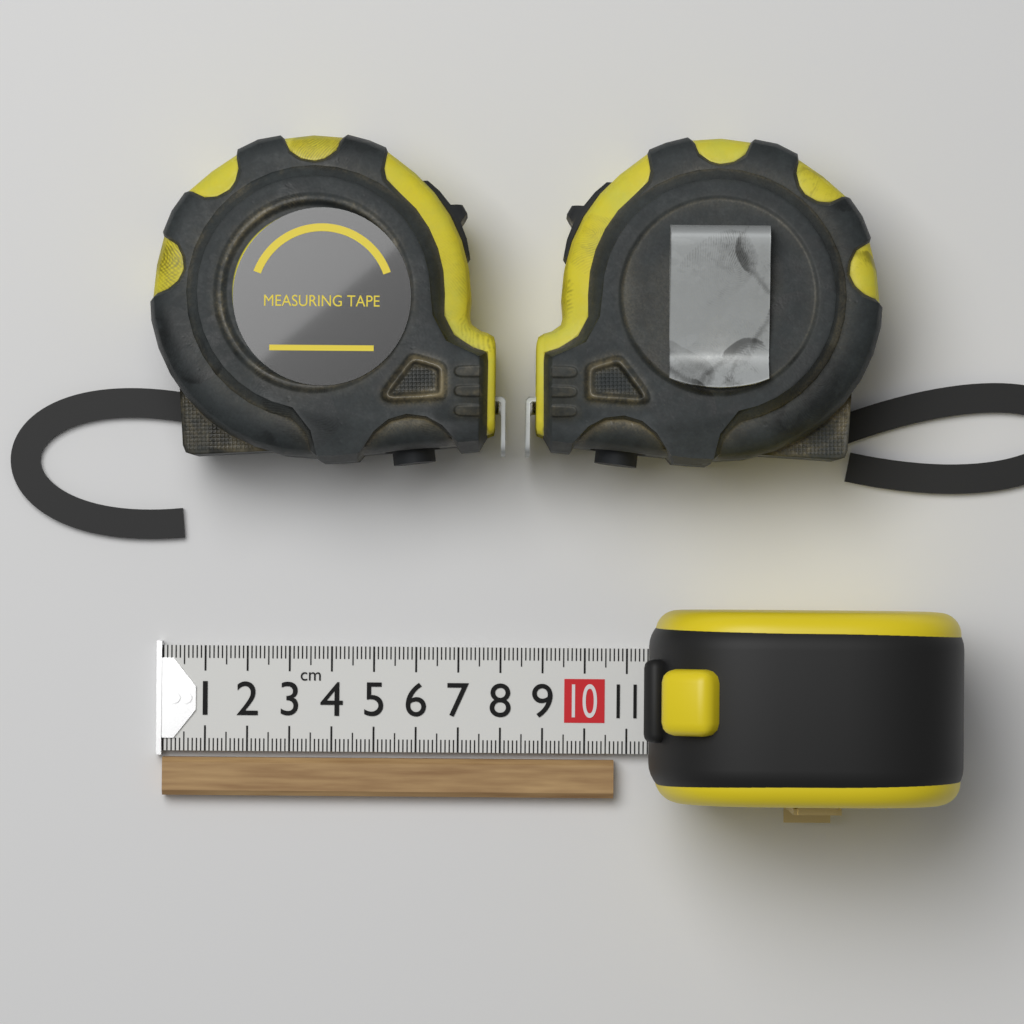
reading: 10.7 cm
